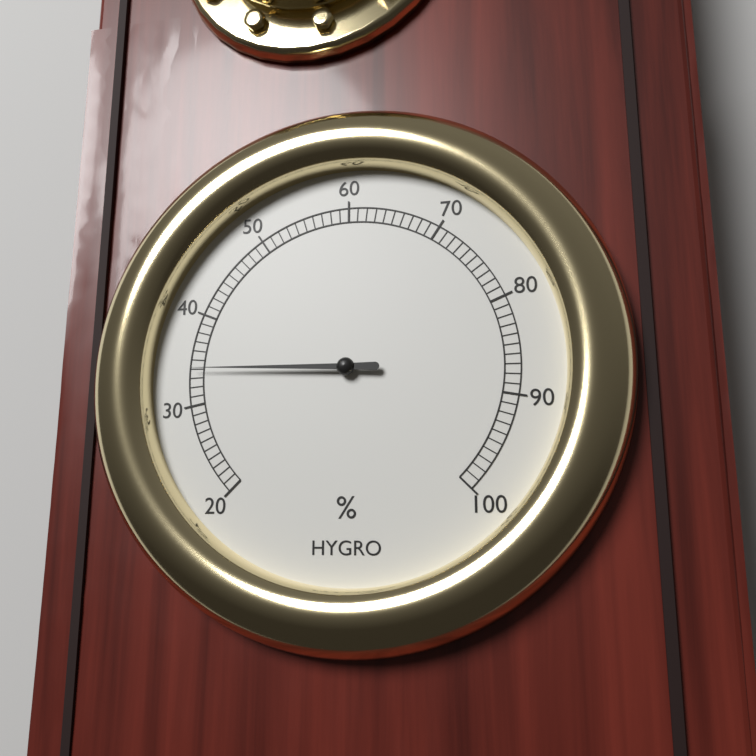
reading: 34 %
